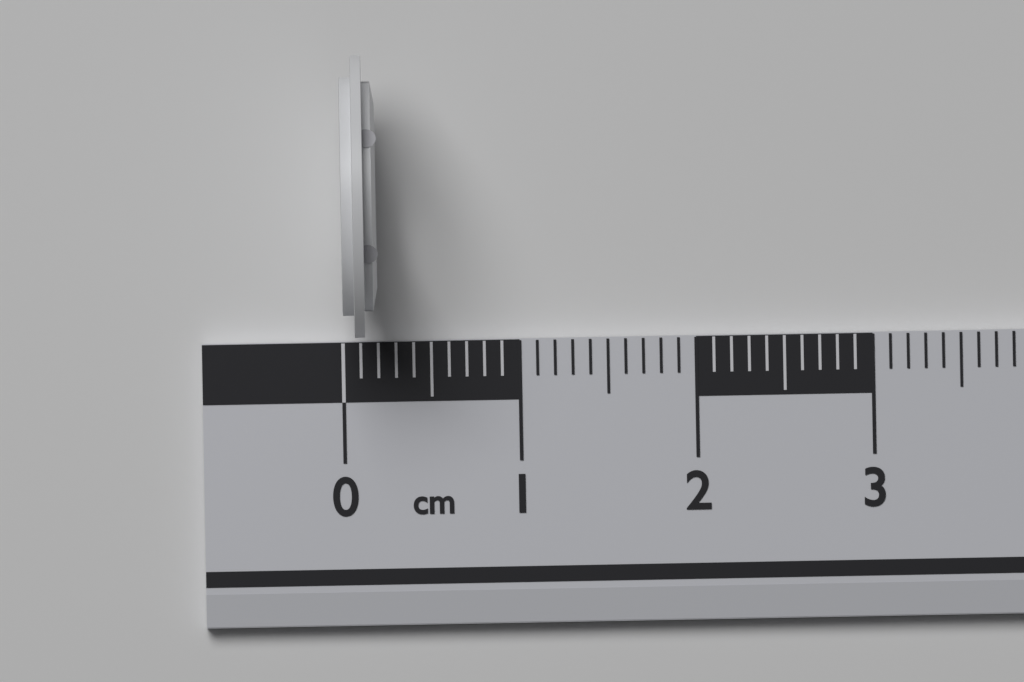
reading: 0.2 cm
